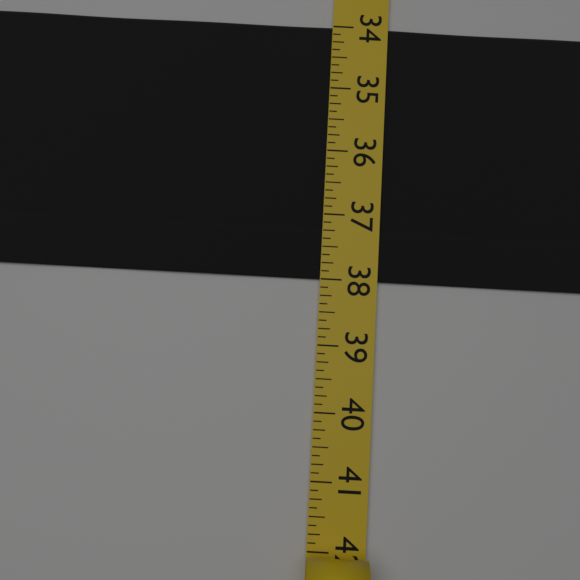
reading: 38.000 (no unit)
